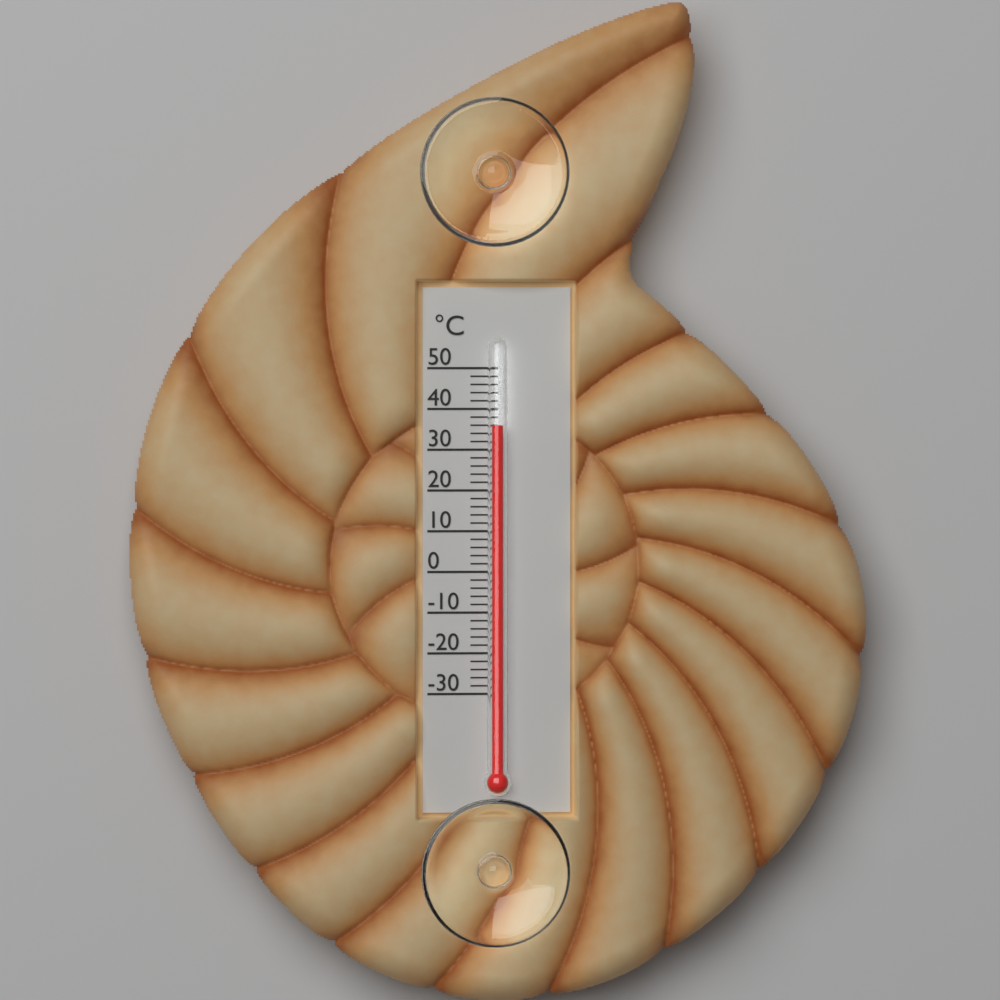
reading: 36 °C
